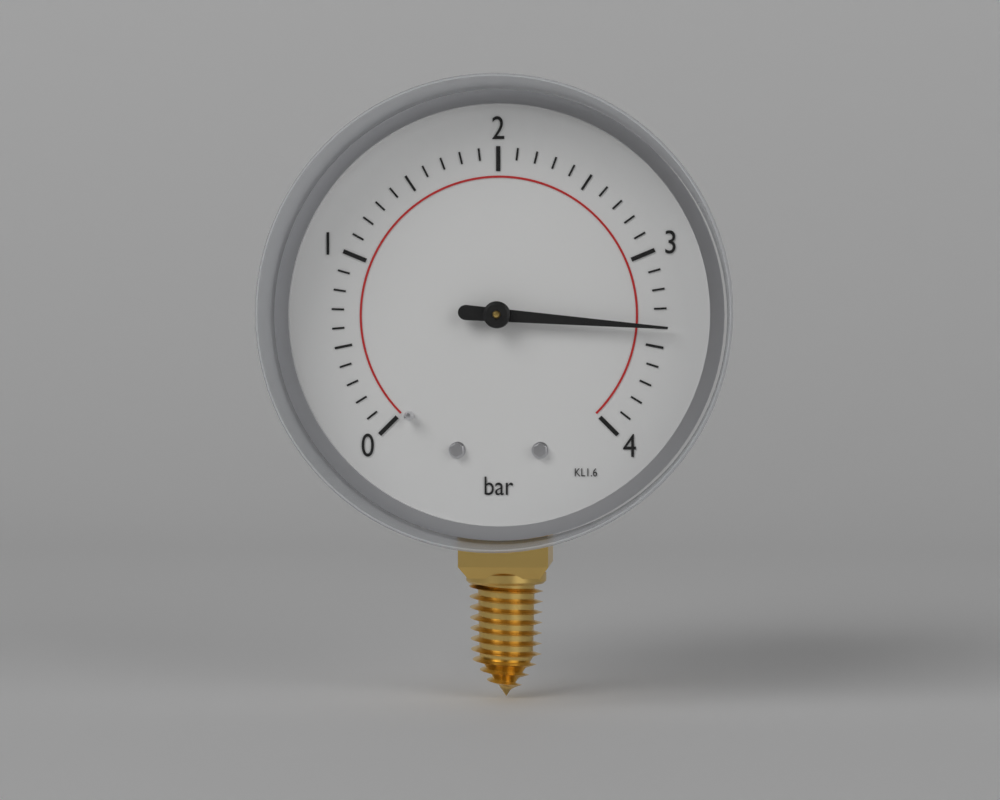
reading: 3.4 bar
